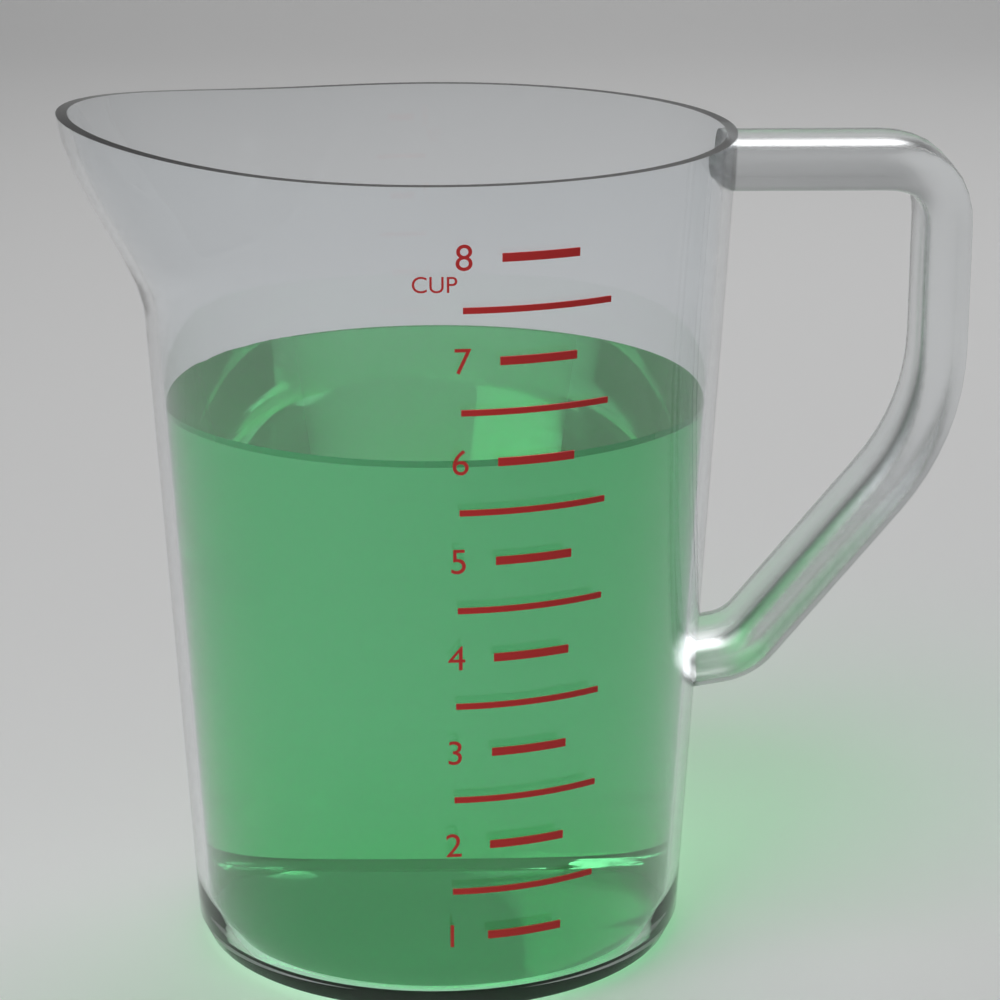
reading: 6.0 cup
